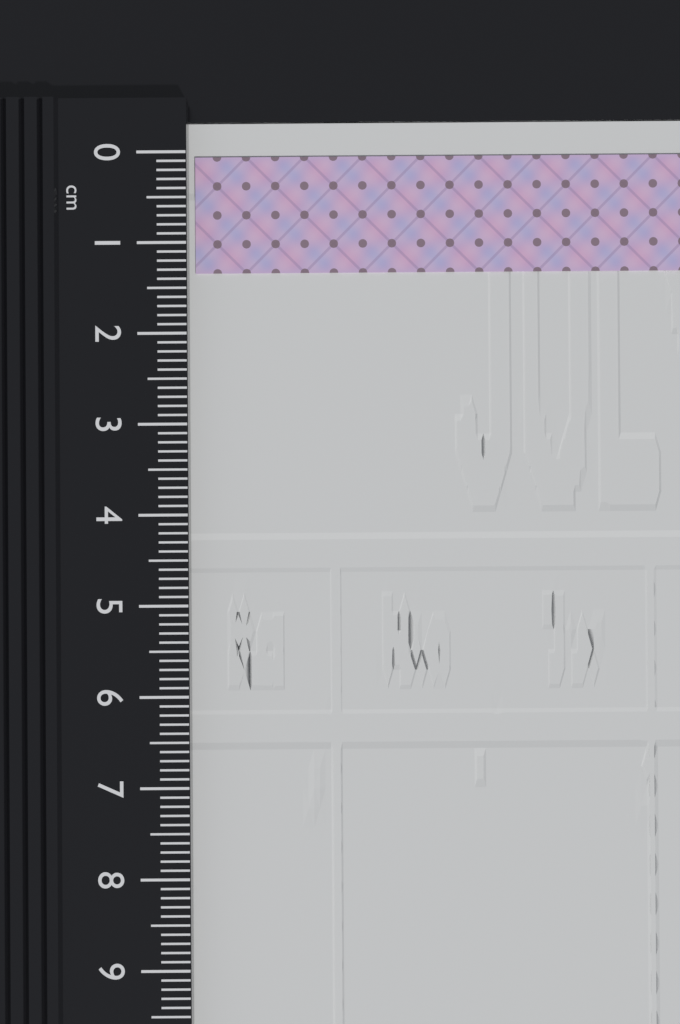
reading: 1.3 cm
